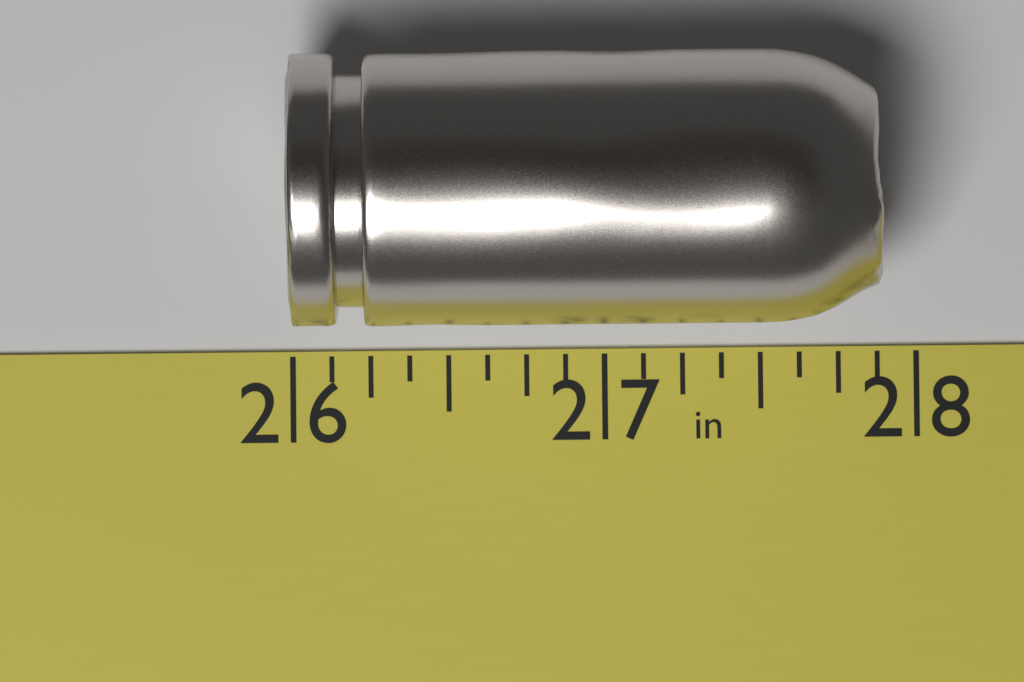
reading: 27.875 in
